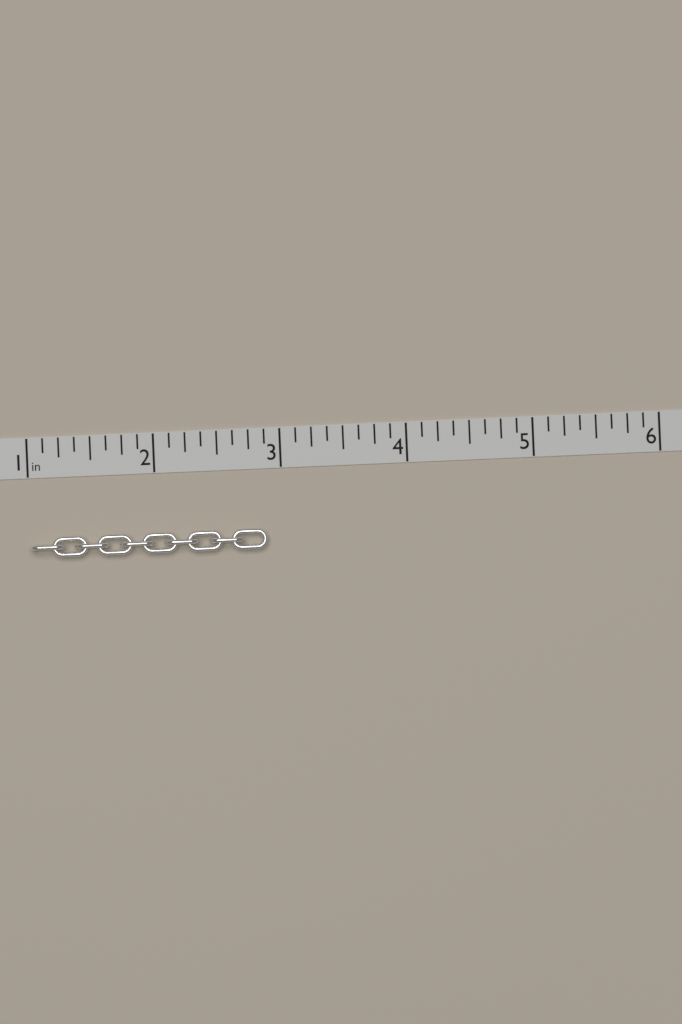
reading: 2.875 in
